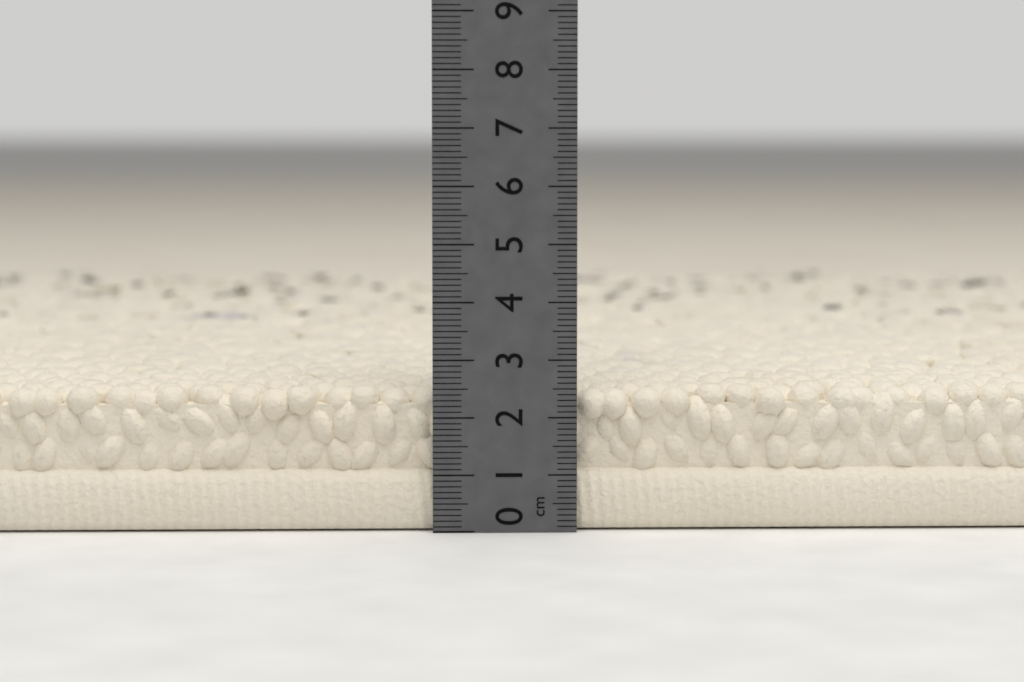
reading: 2.5 cm
